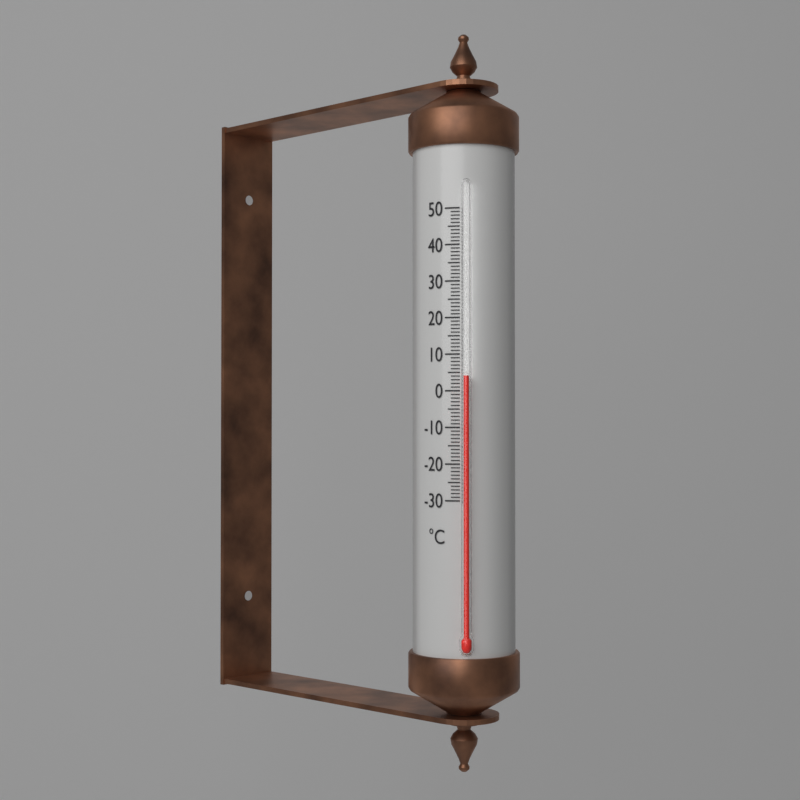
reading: 4 °C
